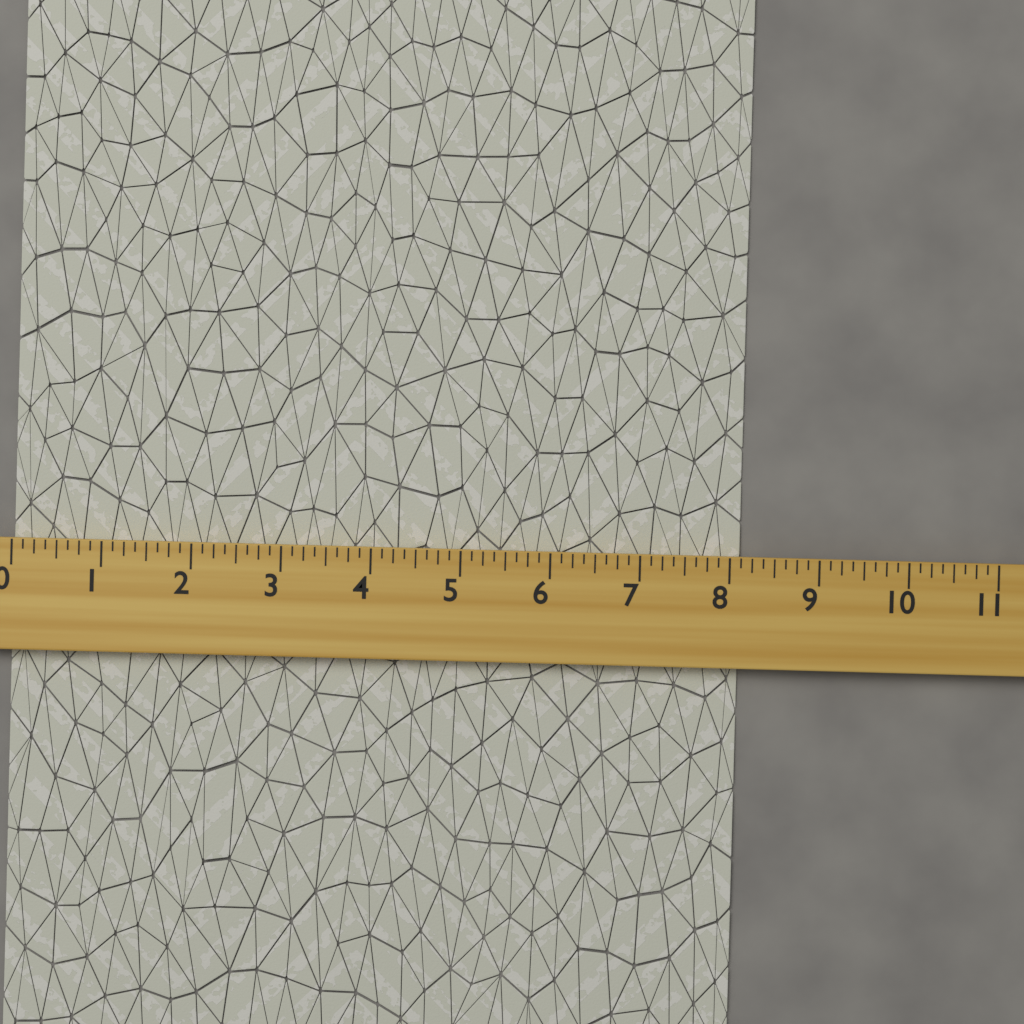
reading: 8.125 (no unit)
